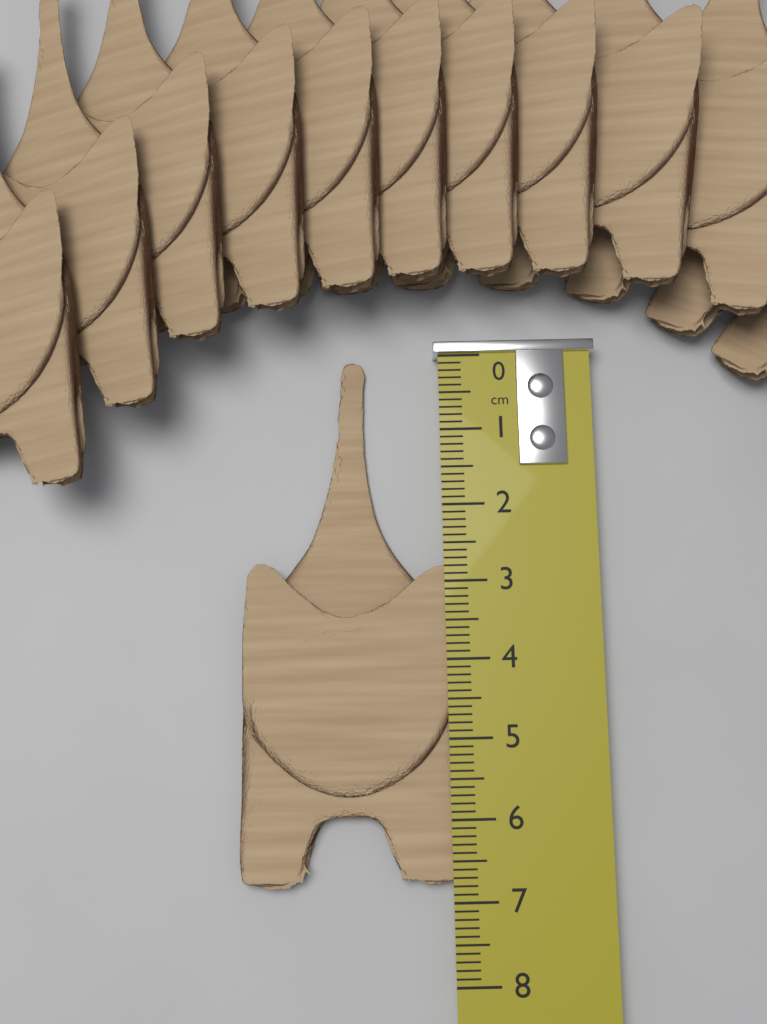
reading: 6.8 cm
